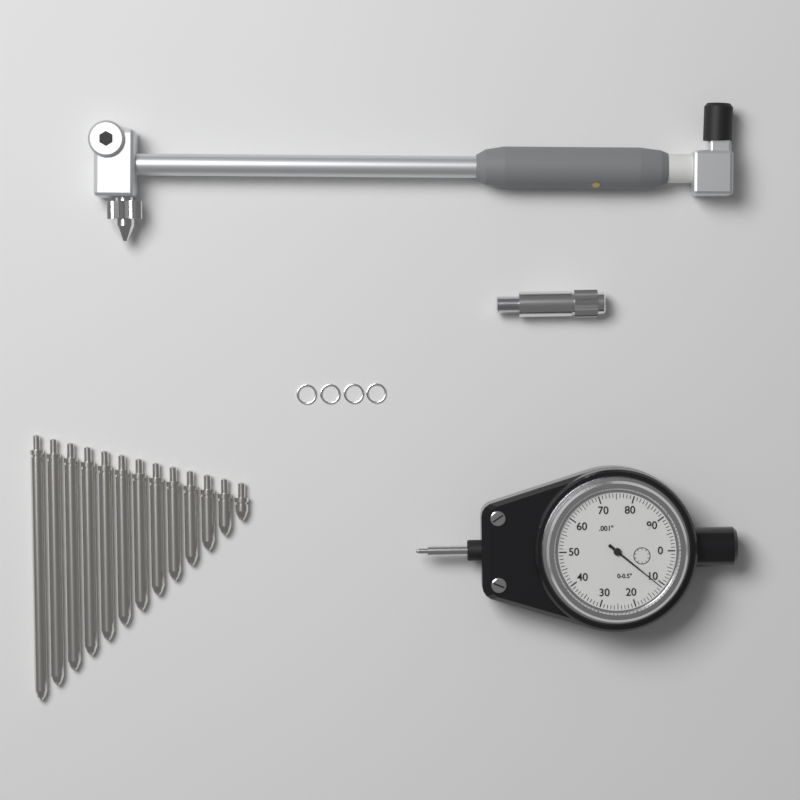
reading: 0.011 in
